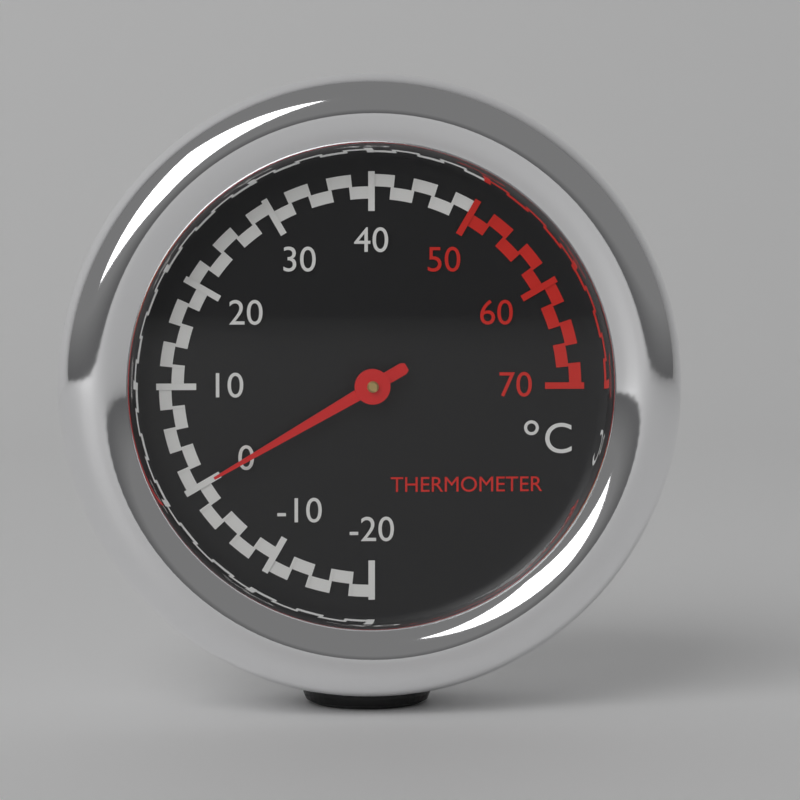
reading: 0 °C
